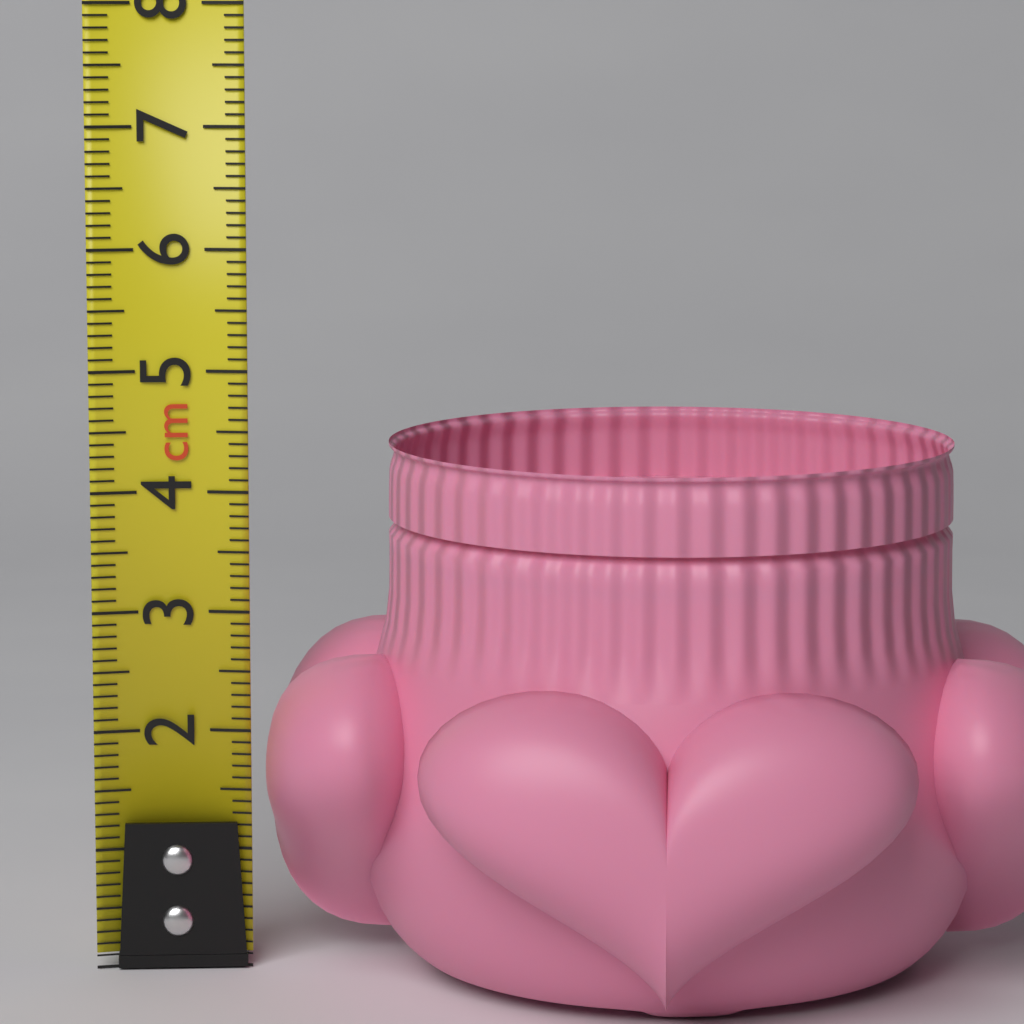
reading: 4.4 cm
